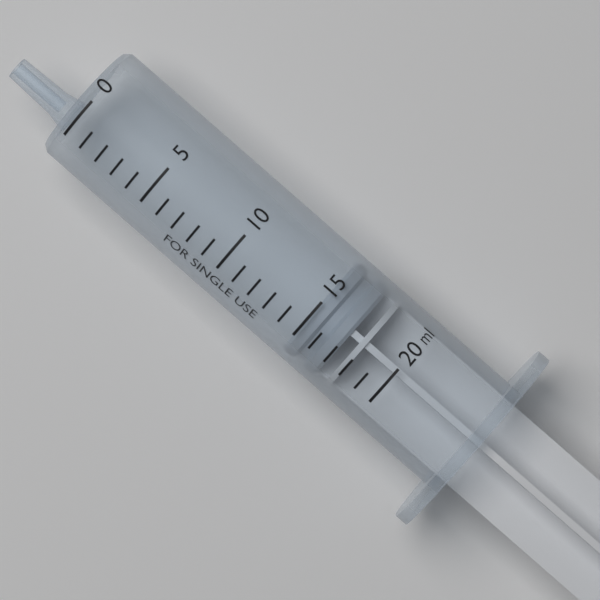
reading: 15 ml
